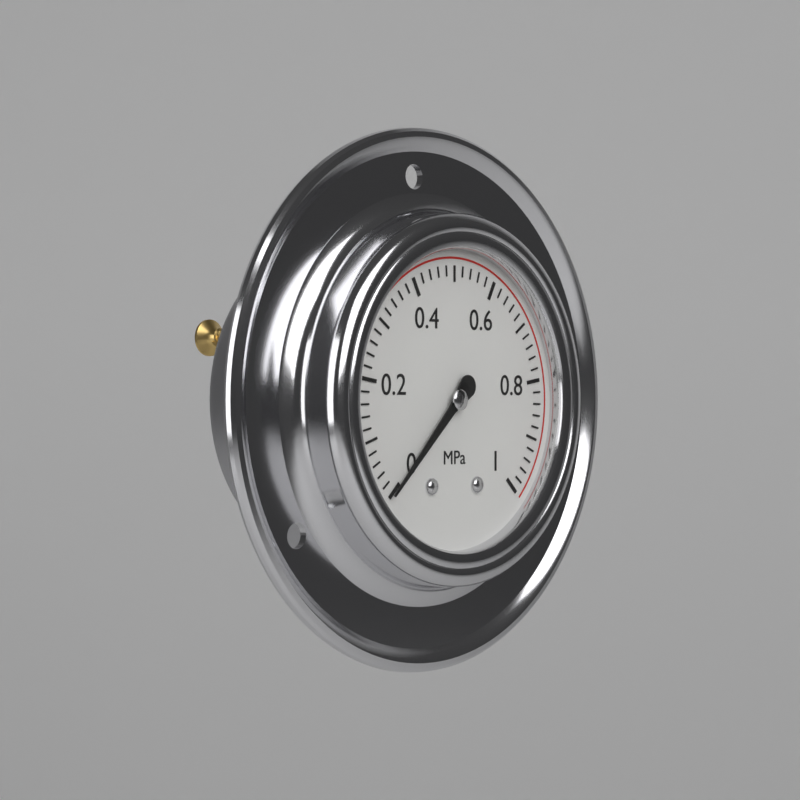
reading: 0.00 MPa
